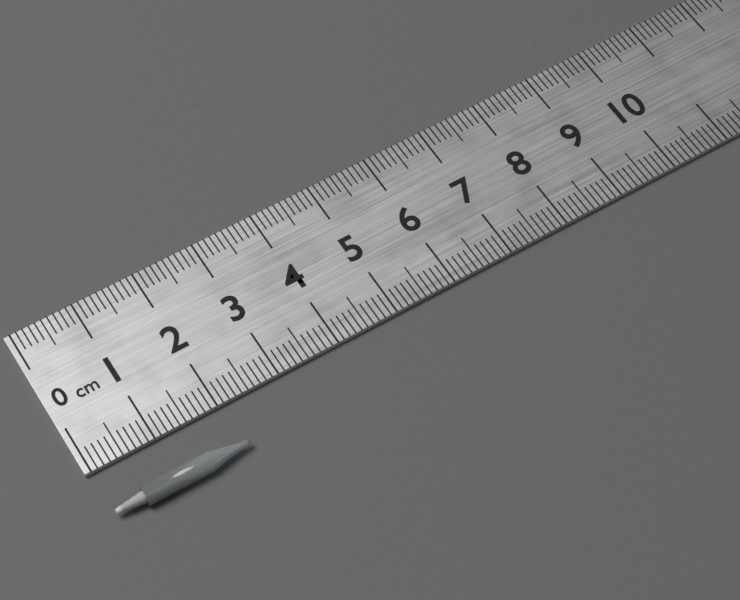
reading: 2.1 cm
